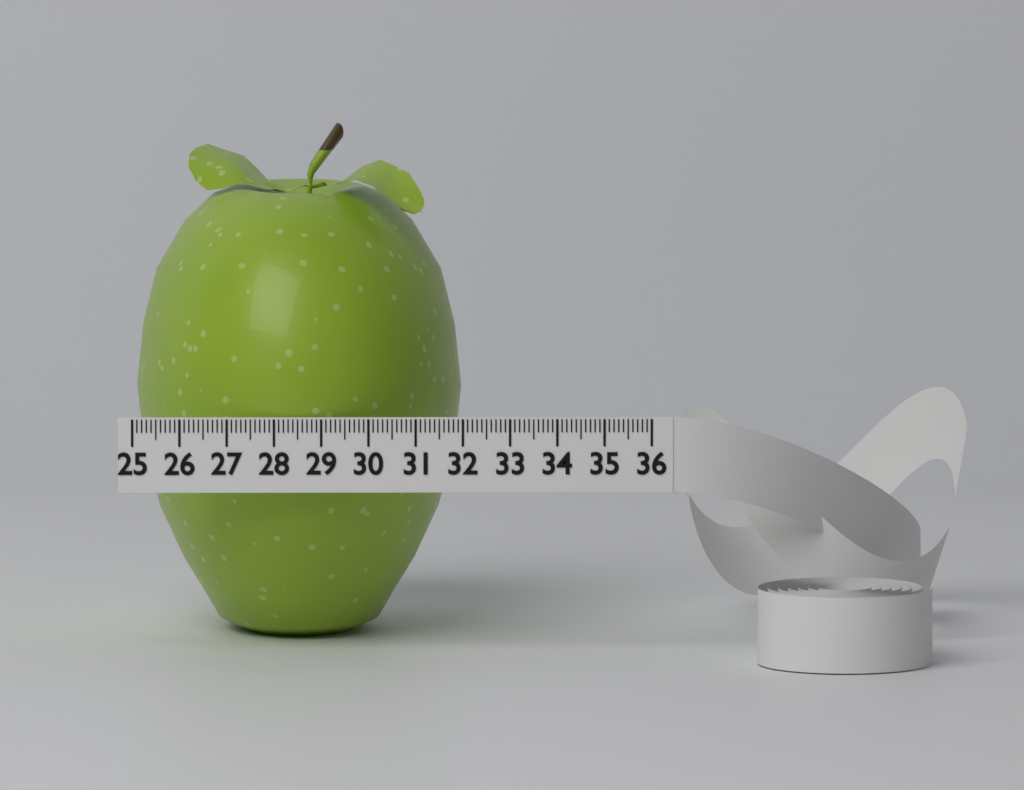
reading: 32.0 (no unit)
